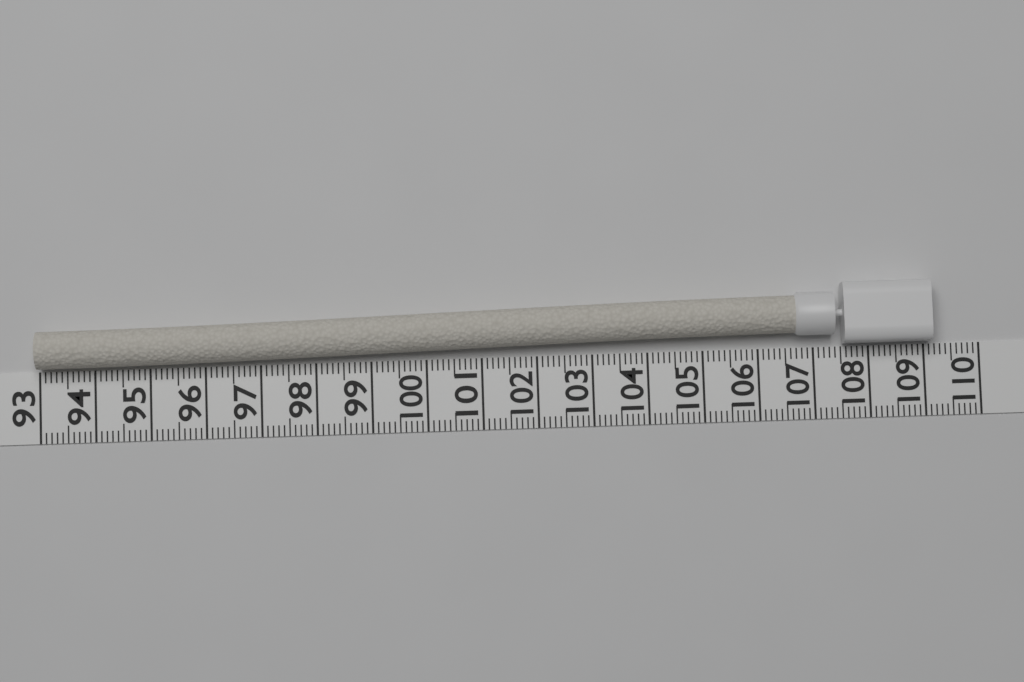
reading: 109.1 (no unit)
